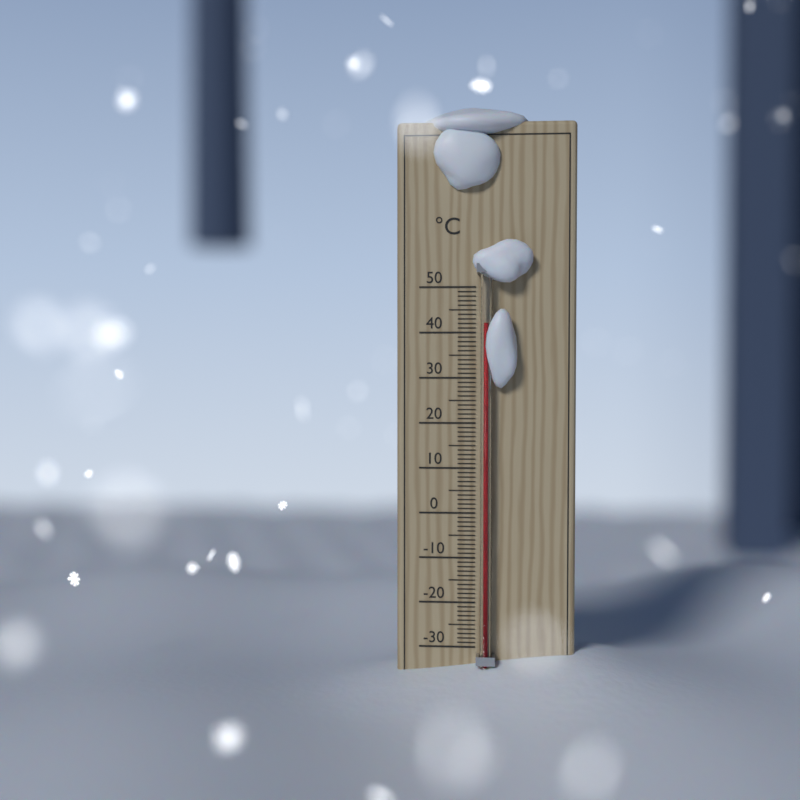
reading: 42 °C
